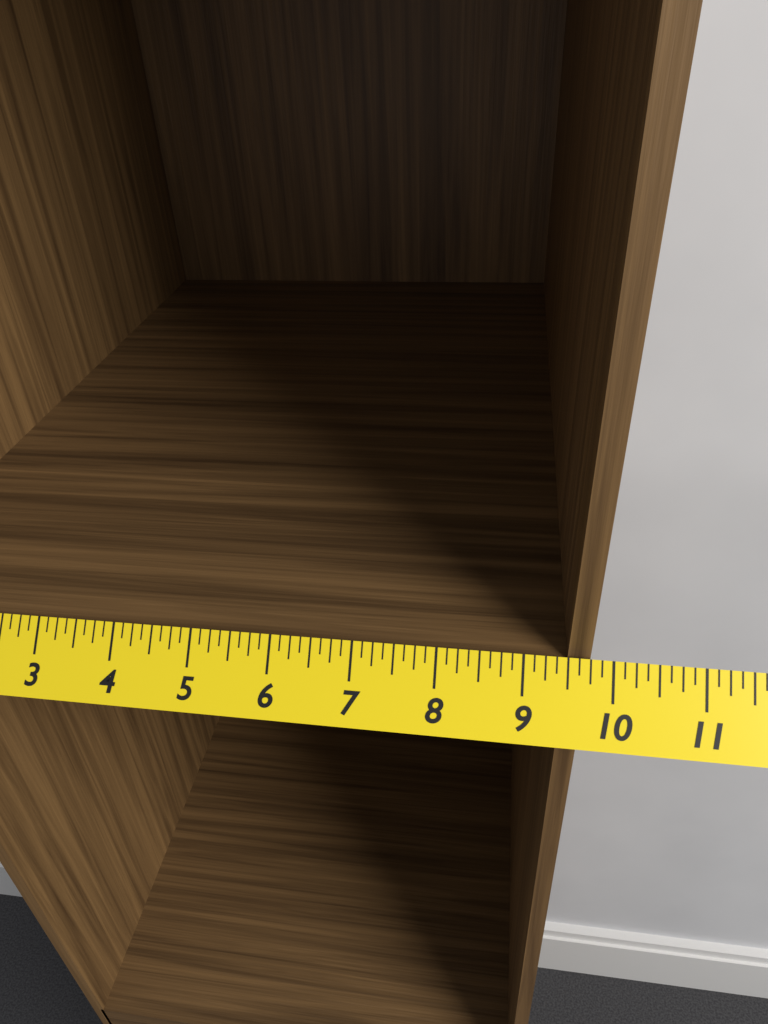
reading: 9.750 in
